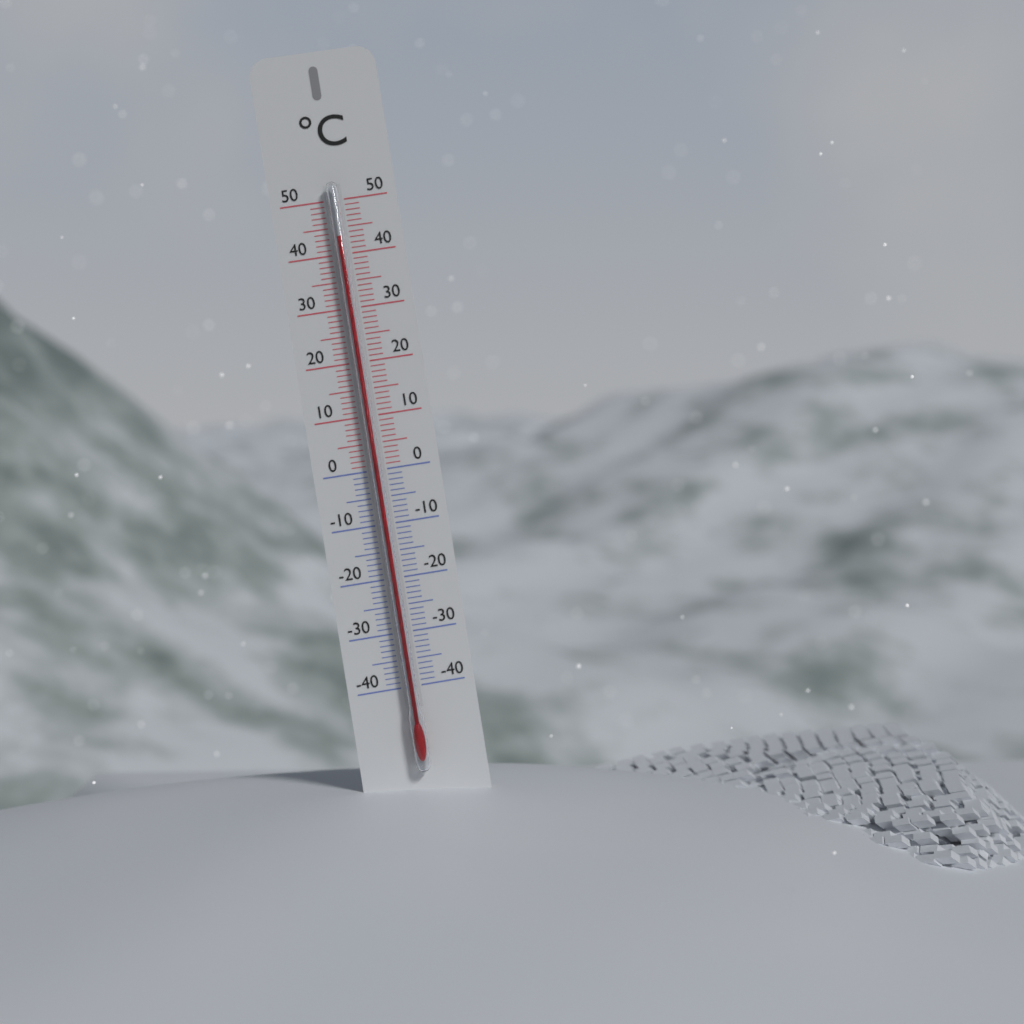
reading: 43 °C
